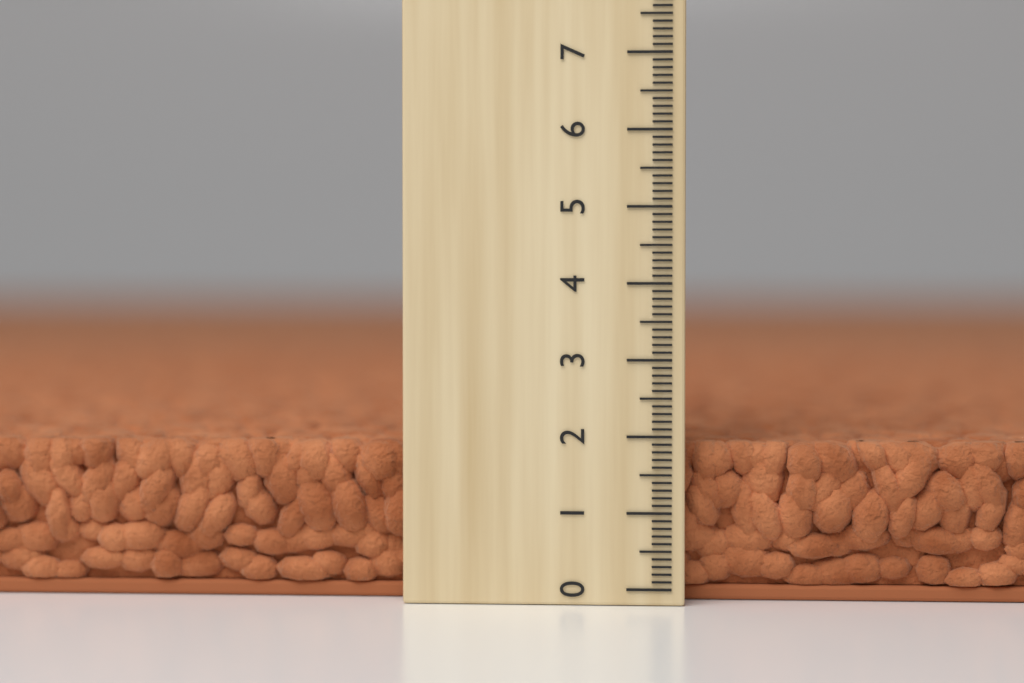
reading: 1.9 (no unit)
